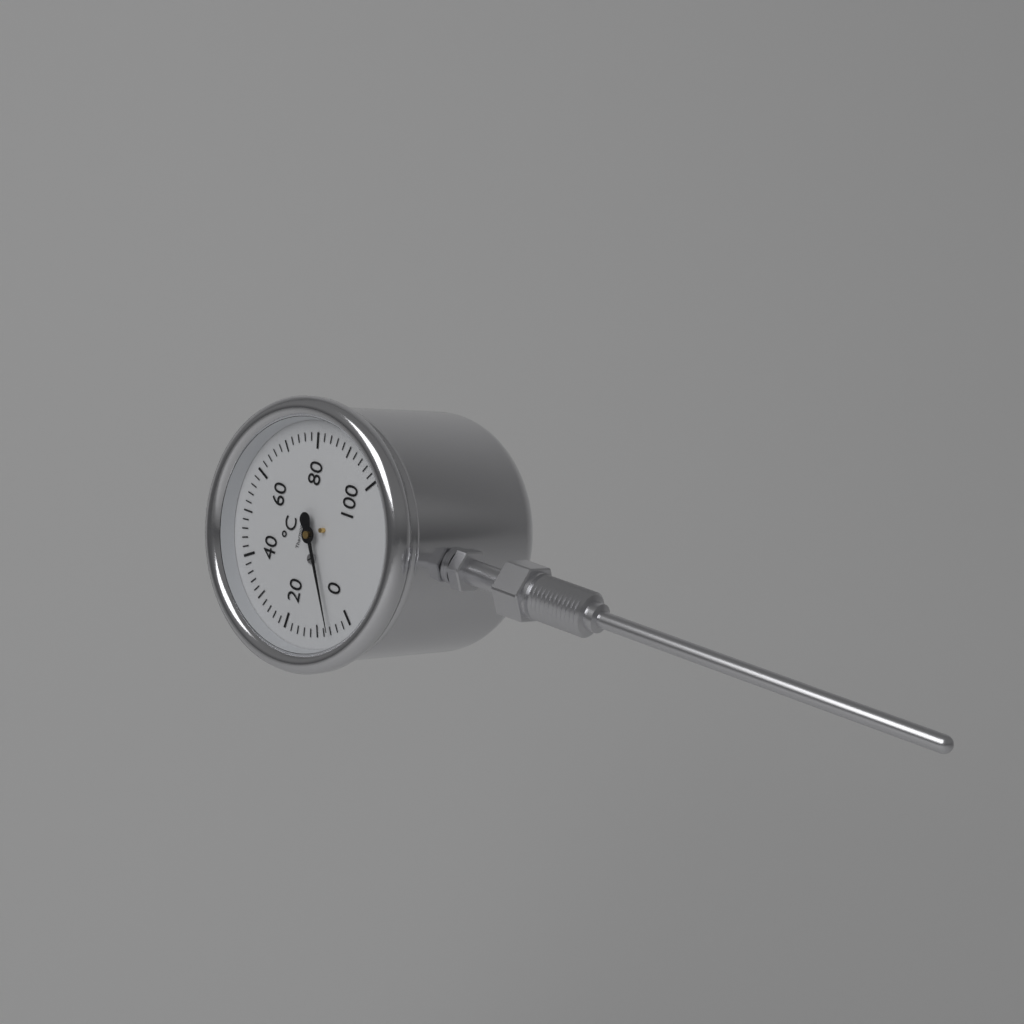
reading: 6 °C
